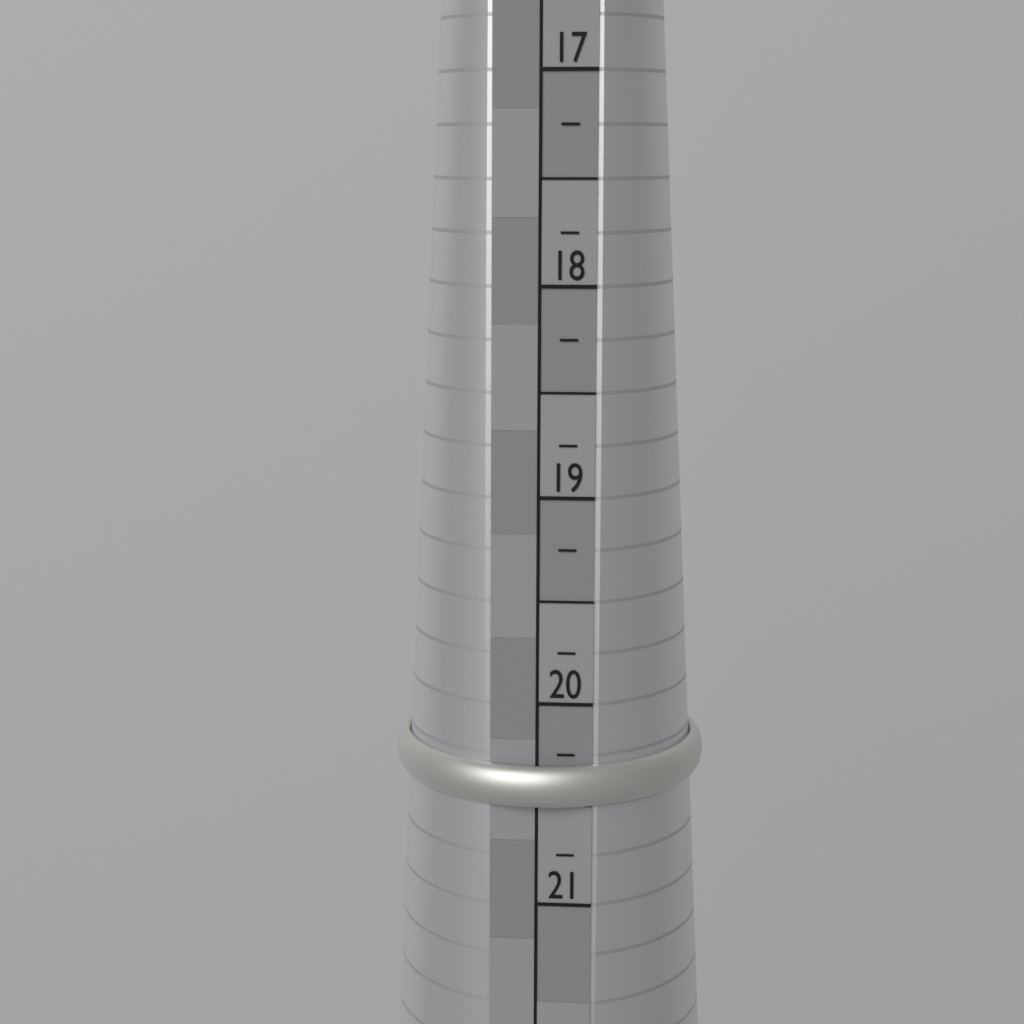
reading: 20.50 (no unit)
